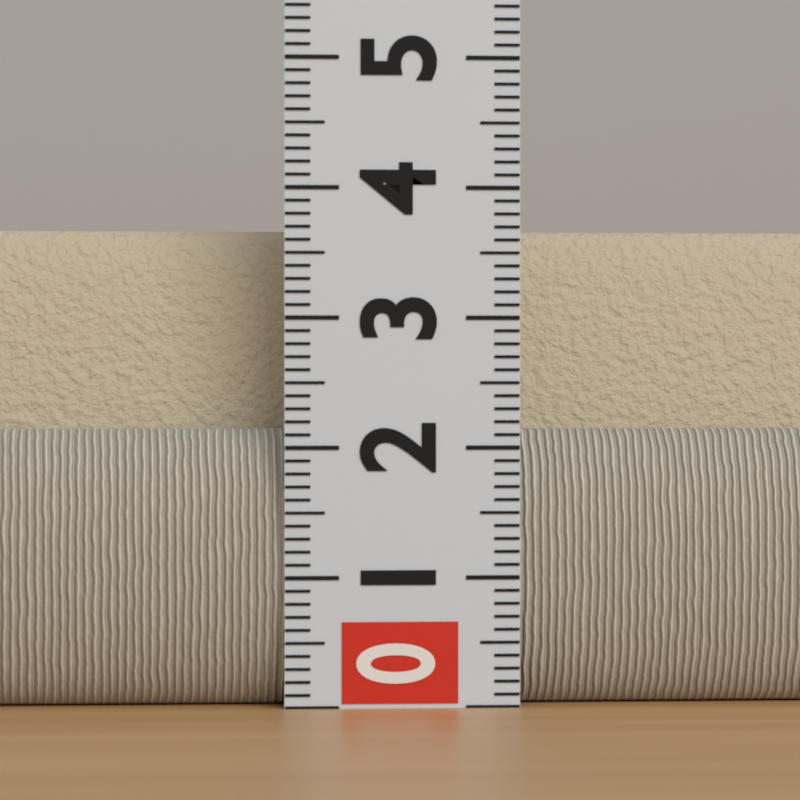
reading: 3.7 (no unit)
